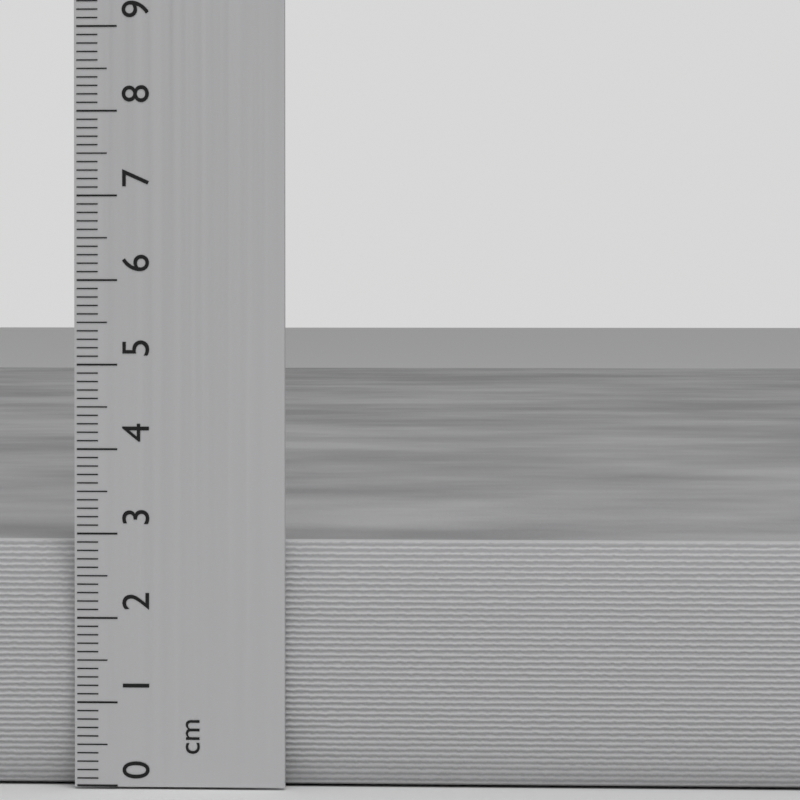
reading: 2.9 cm
